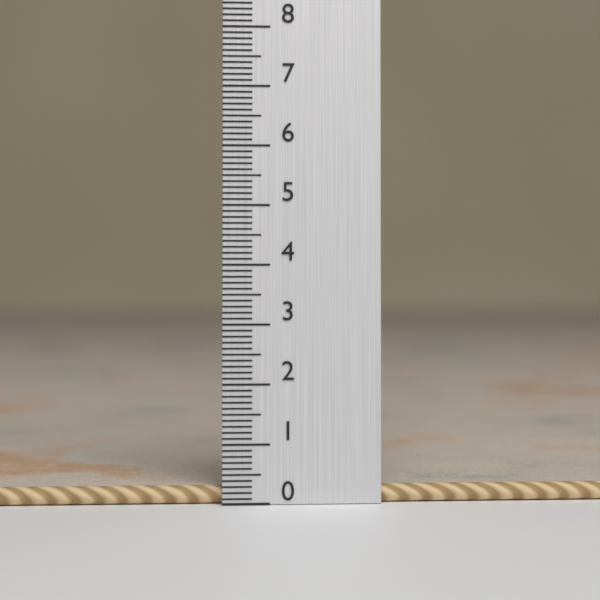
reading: 0.3 (no unit)
